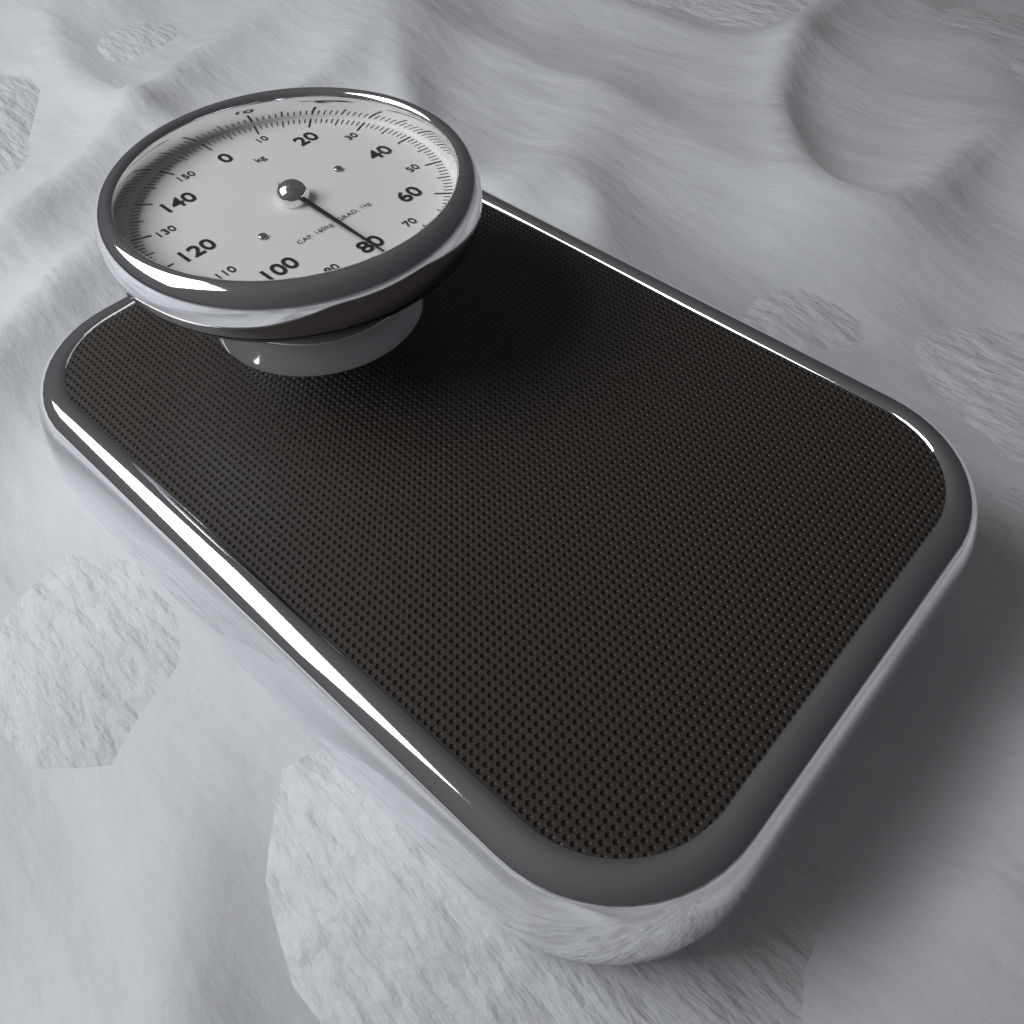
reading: 81 kg
